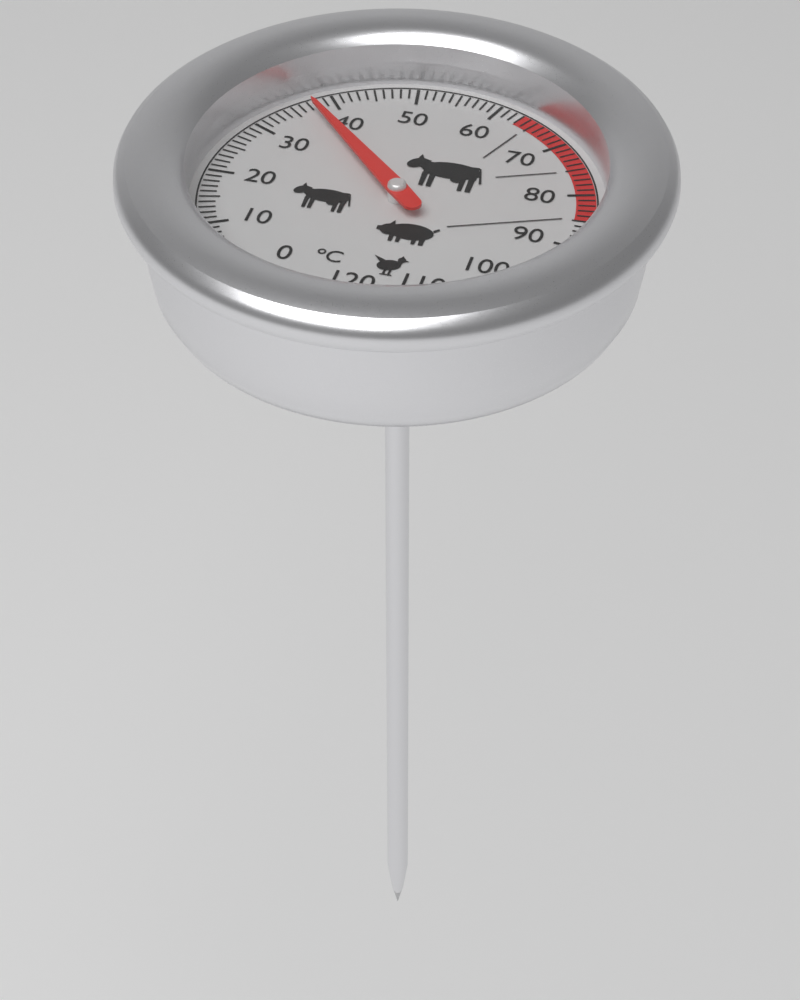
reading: 37 °C
